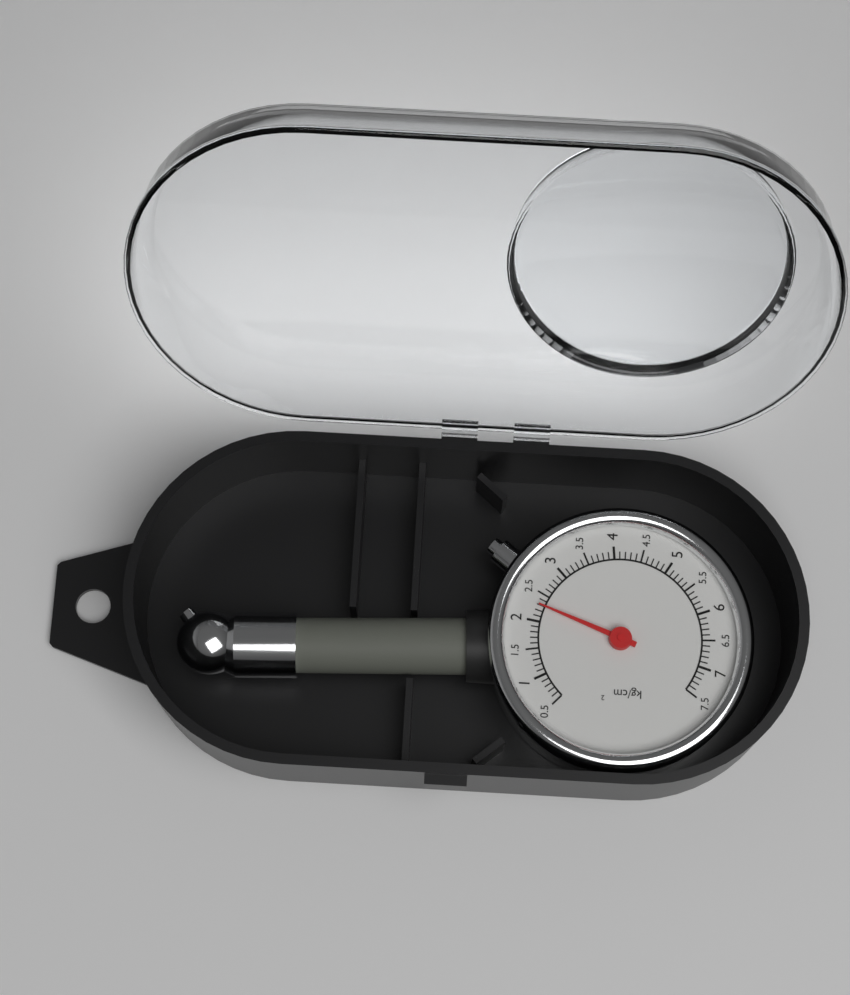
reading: 2.3 kg/cm²
